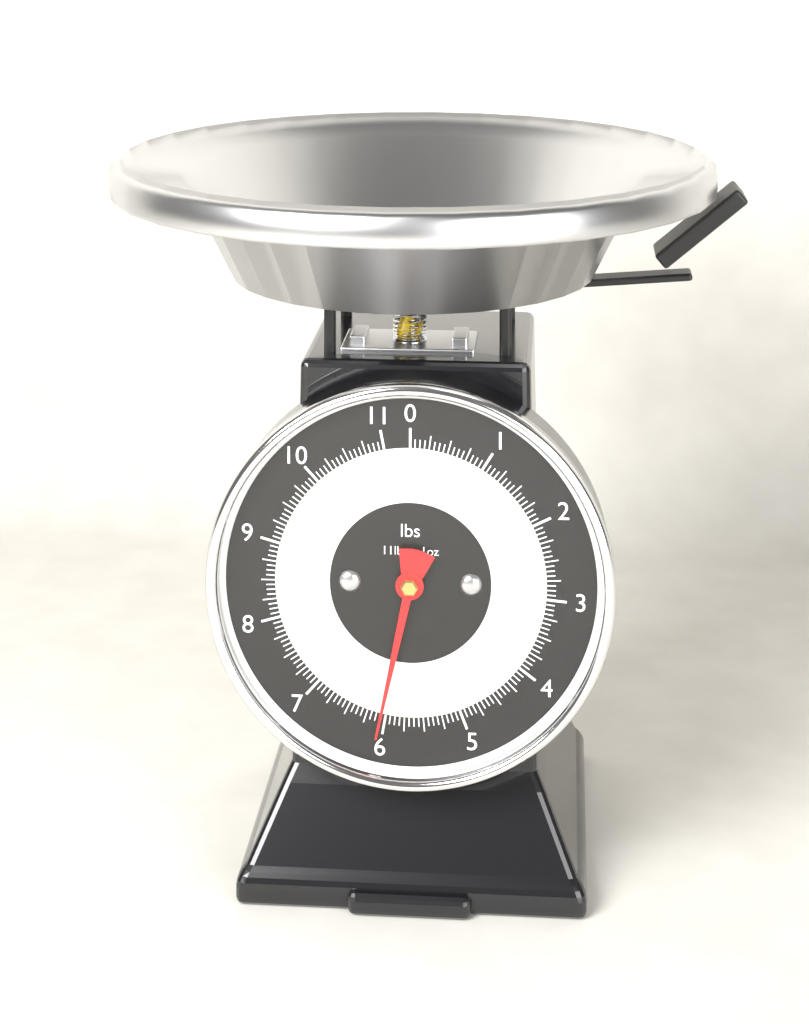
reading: 6.0625 lbs
